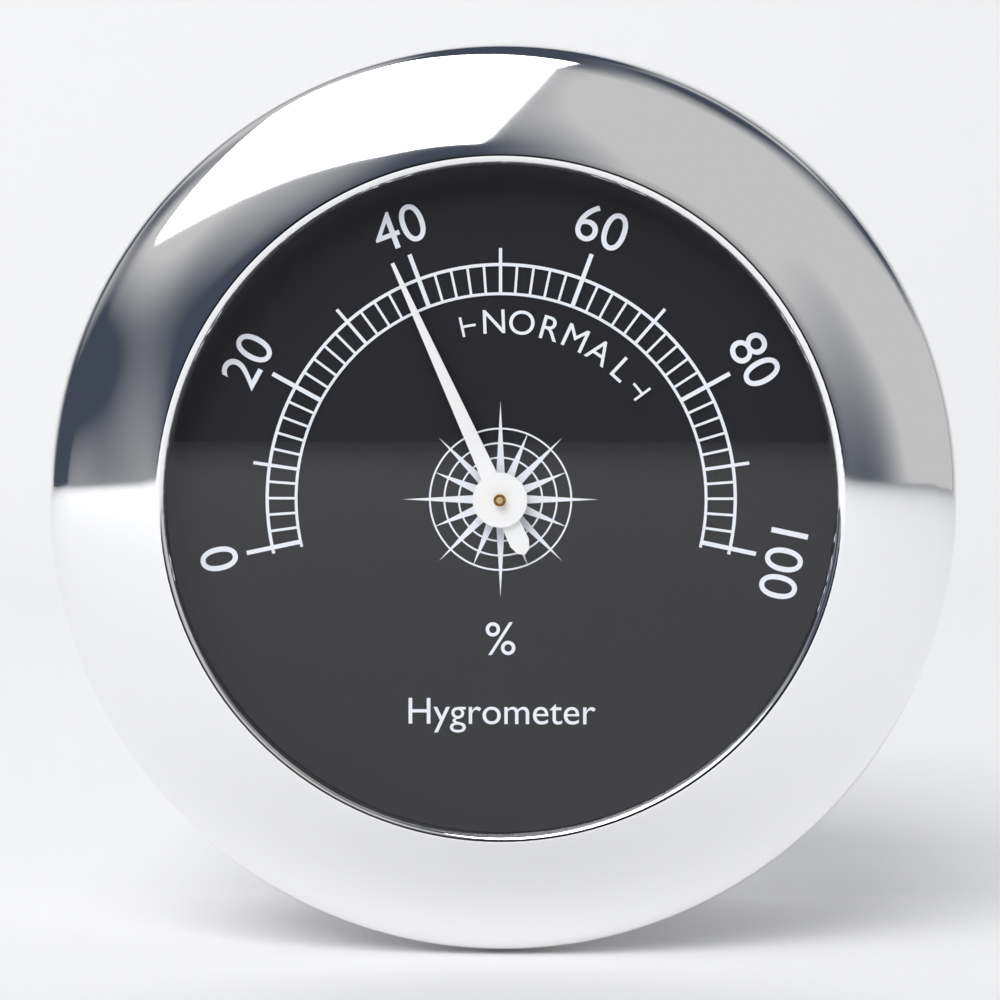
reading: 38 %
